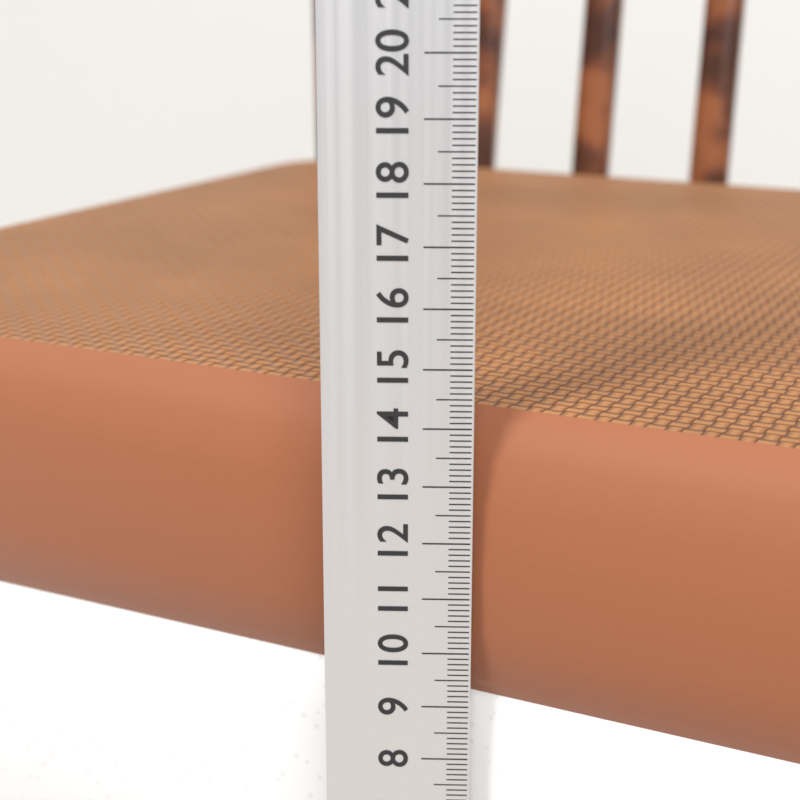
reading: 14.1 cm
